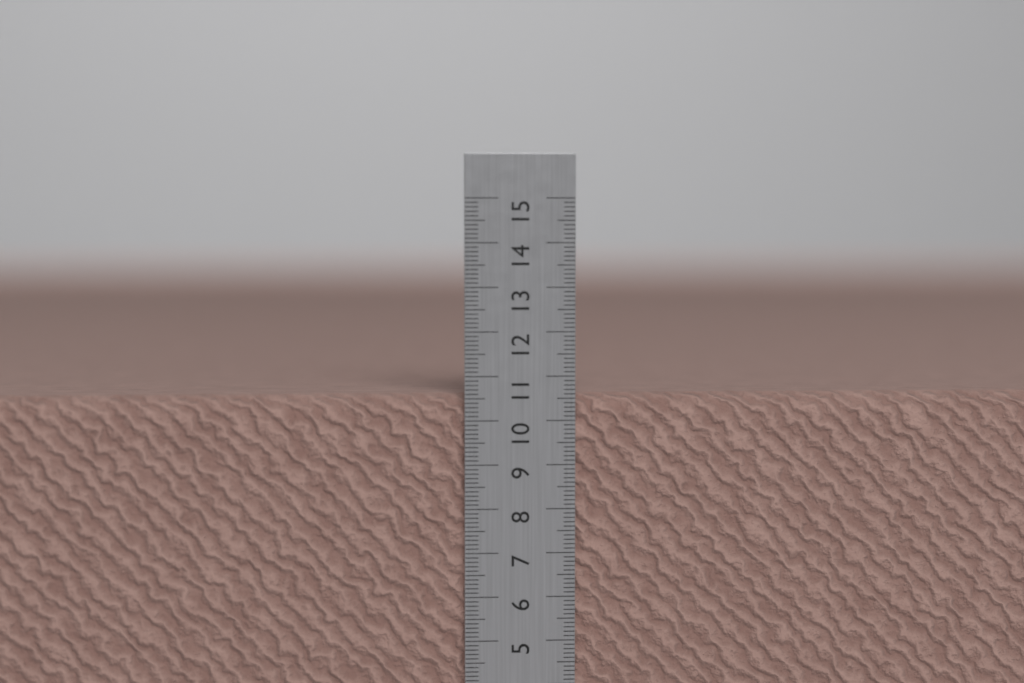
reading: 10.6 cm
